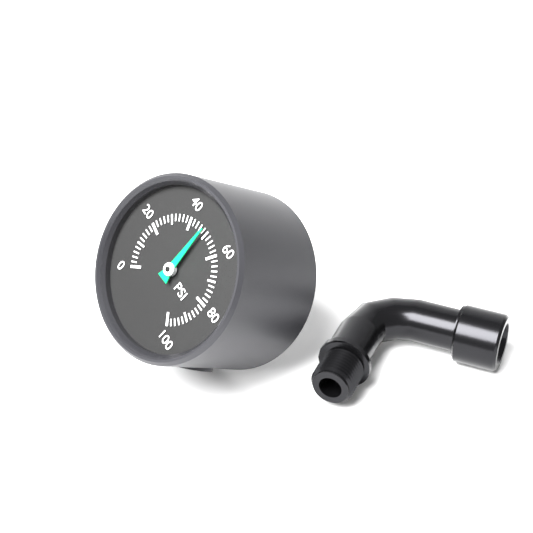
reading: 48 psi
